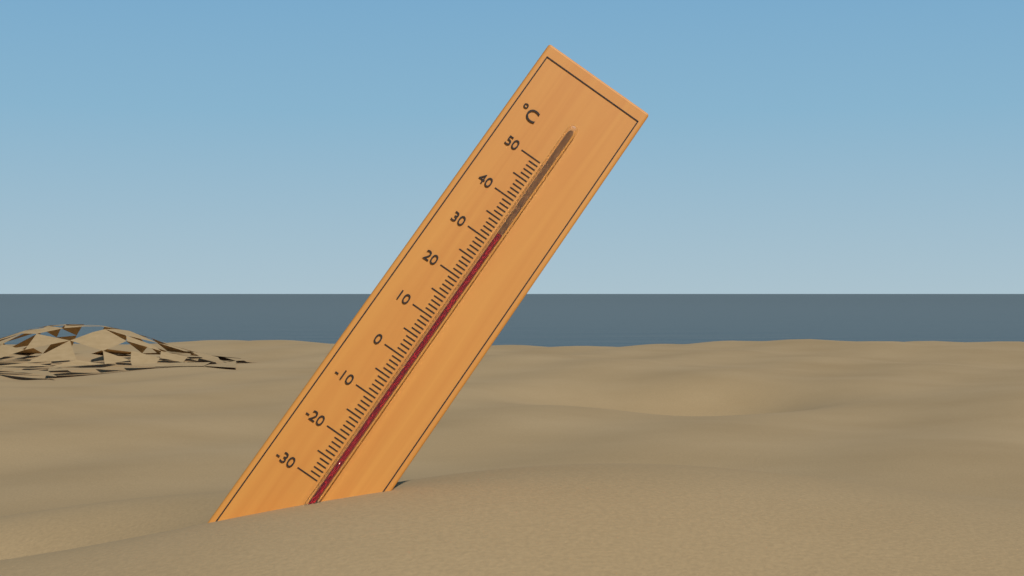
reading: 32 °C
